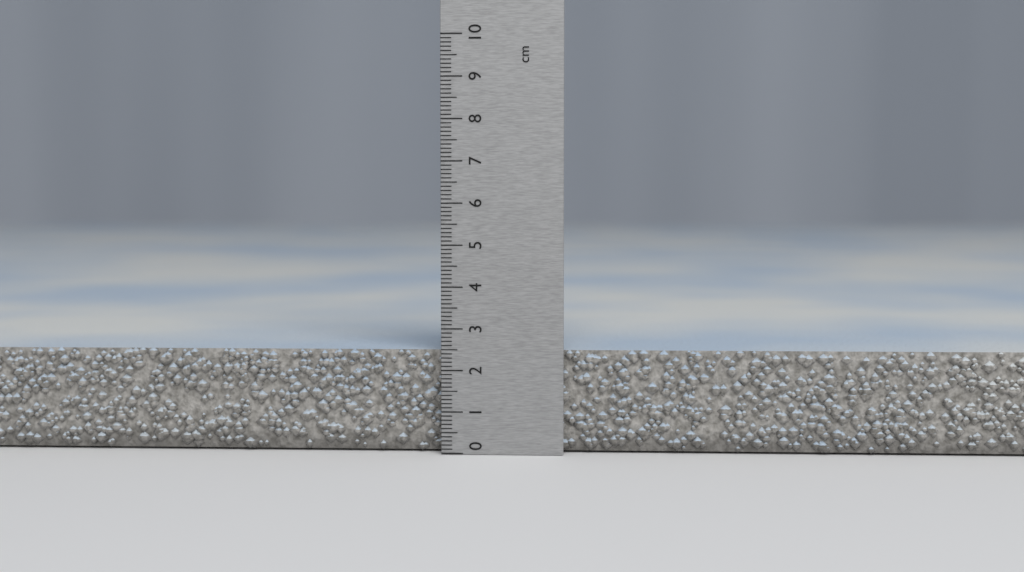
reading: 2.5 cm
